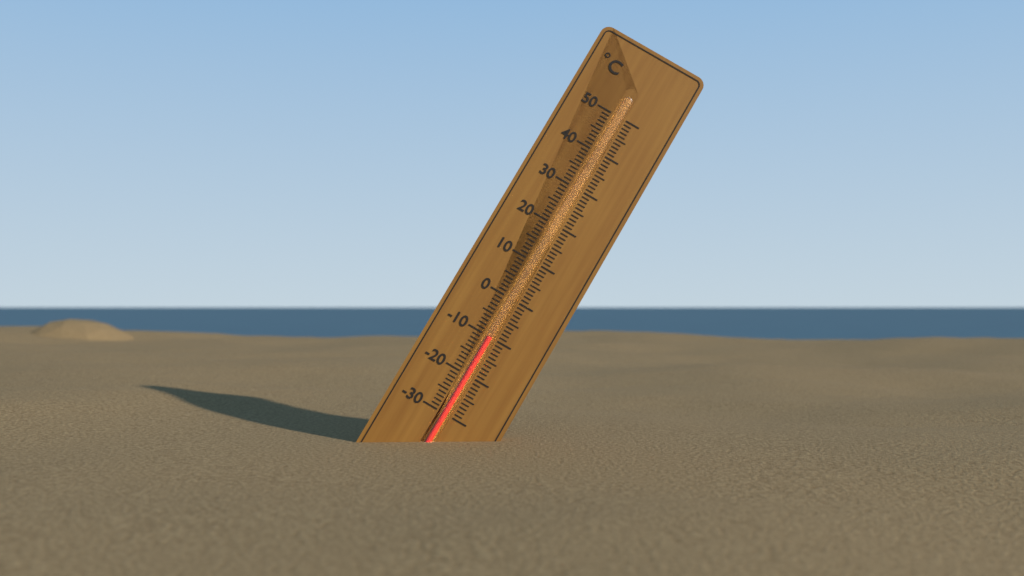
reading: -10 °C
